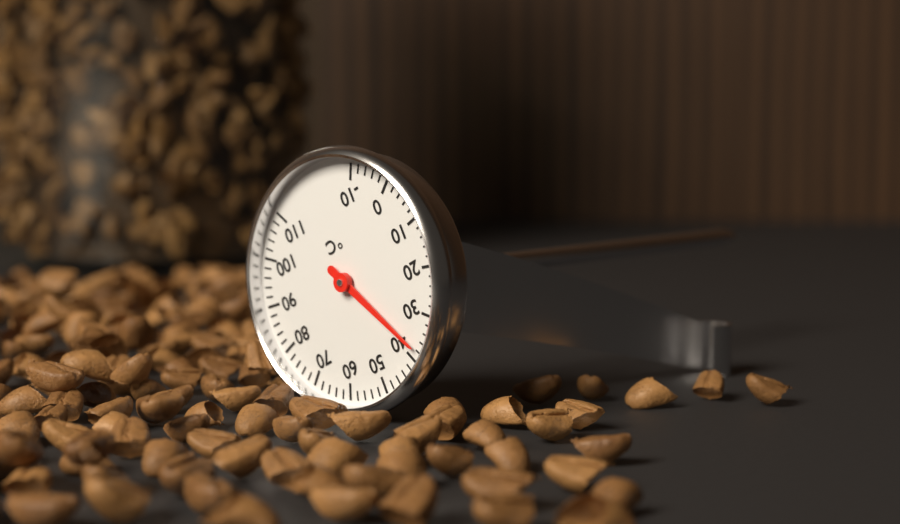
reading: 38 °C
